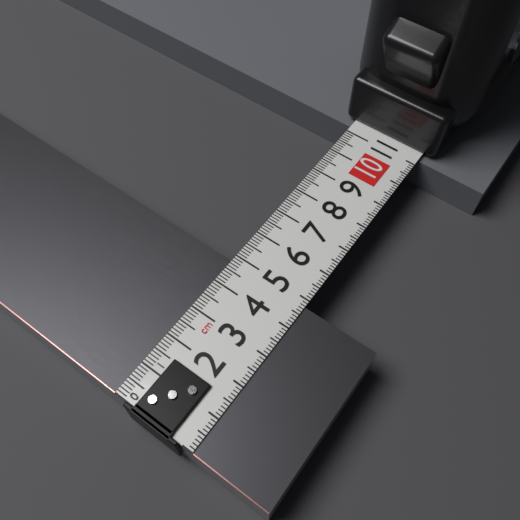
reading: 4.8 cm
